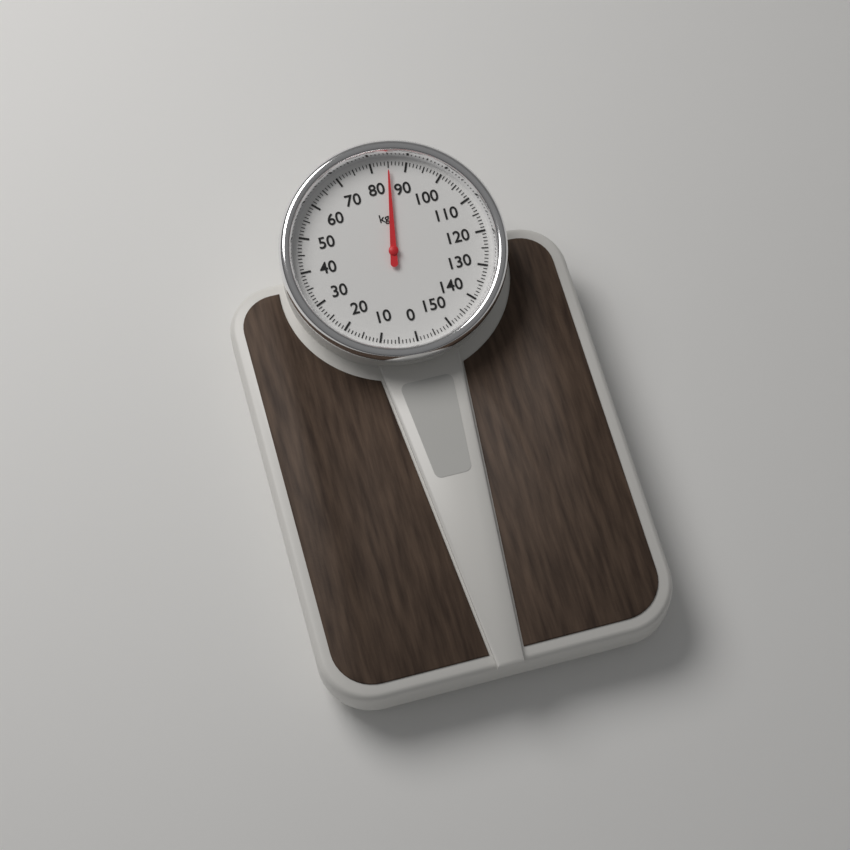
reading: 85 kg
